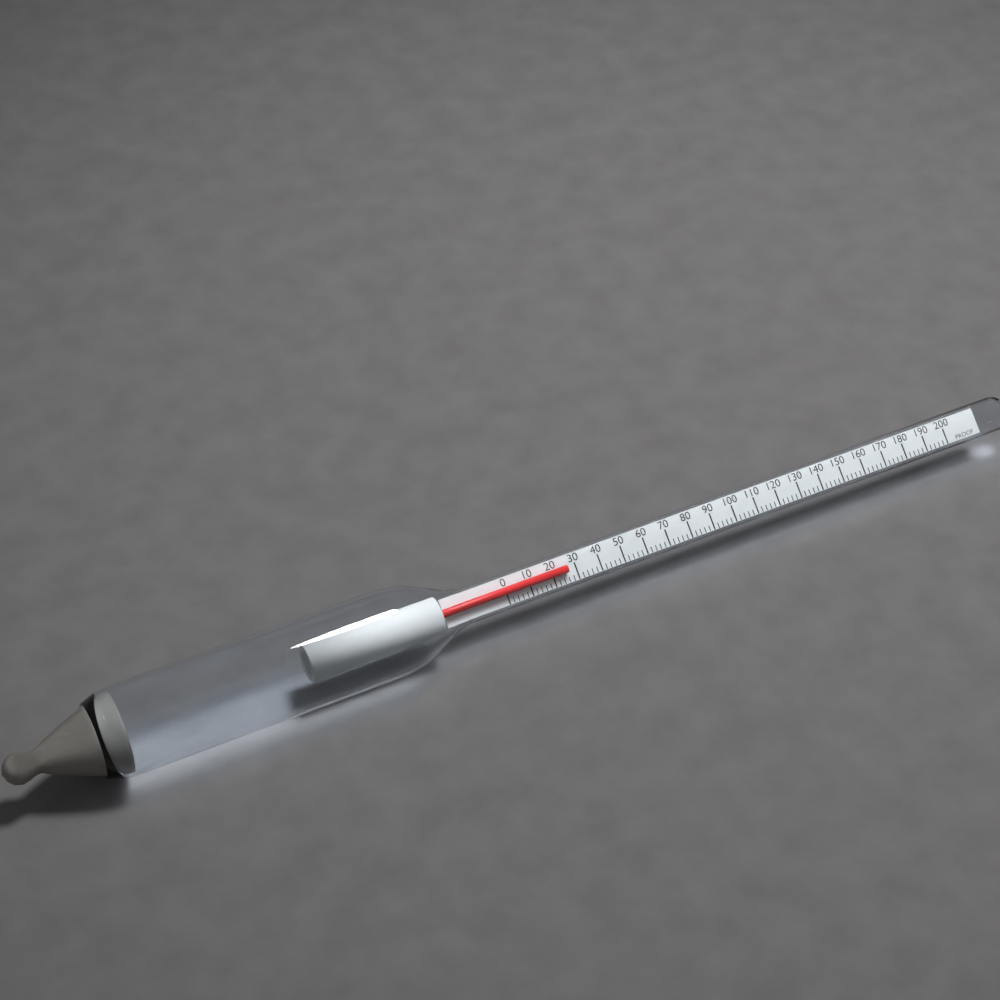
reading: 26 proof
